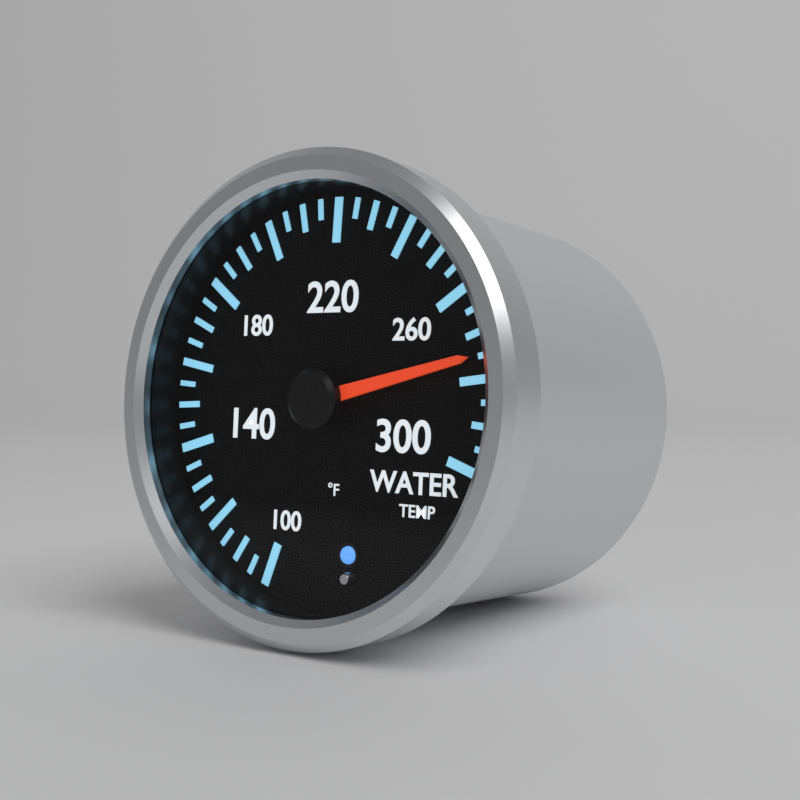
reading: 275 °F
